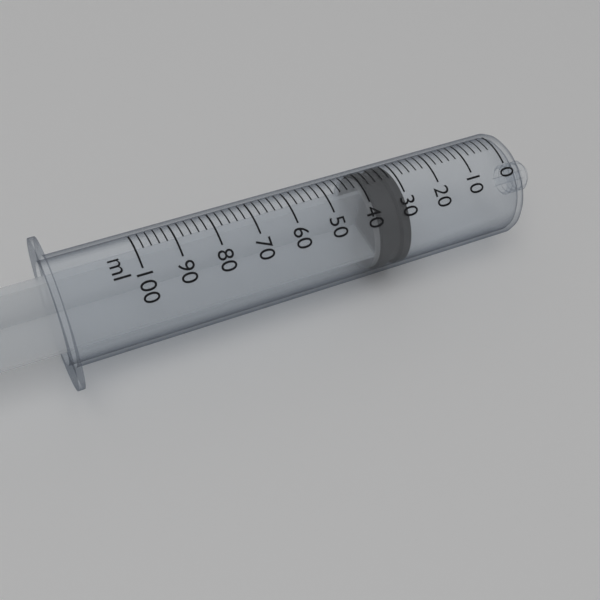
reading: 30 ml
